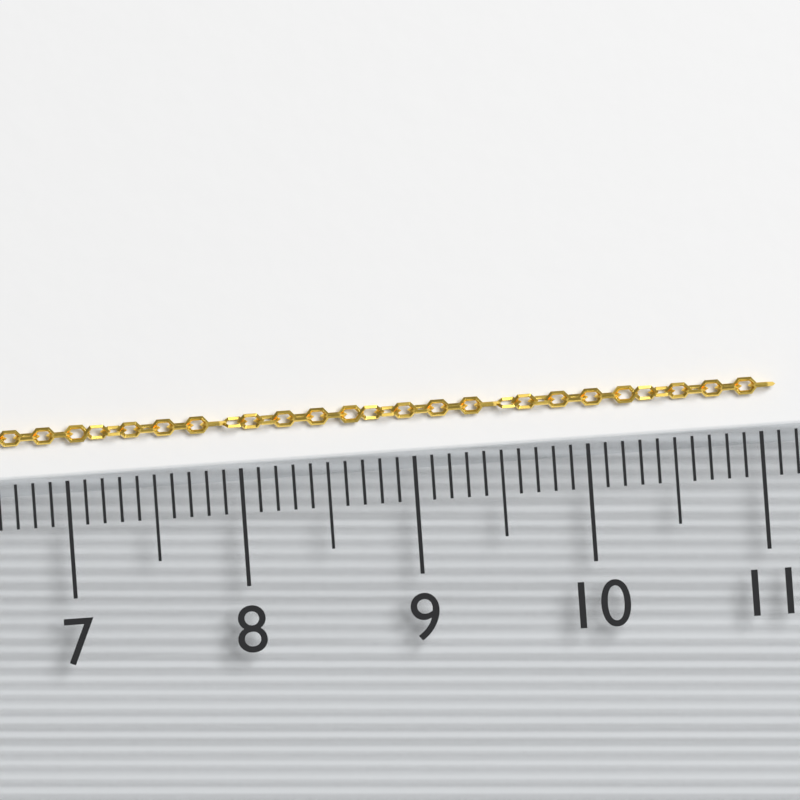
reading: 11.1 (no unit)
